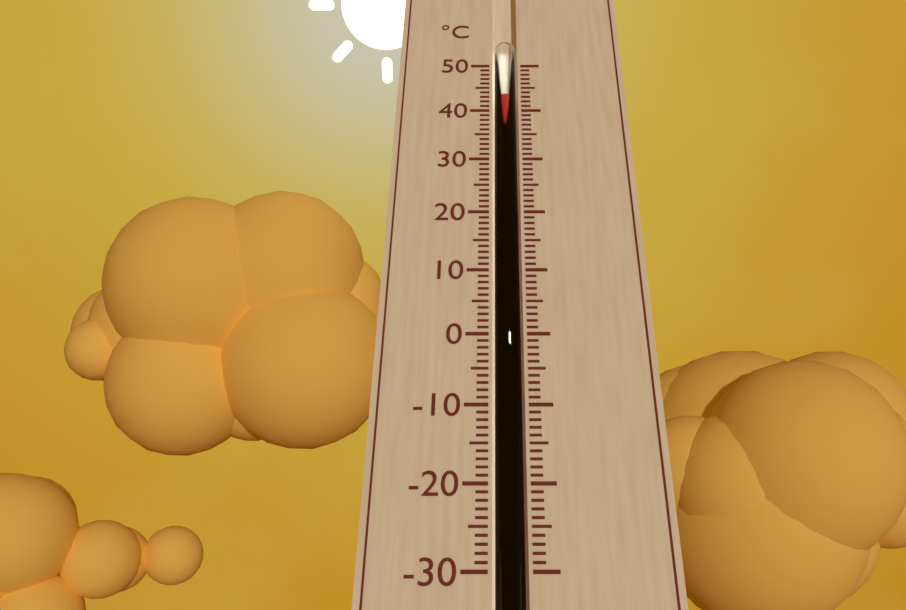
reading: 44 °C
